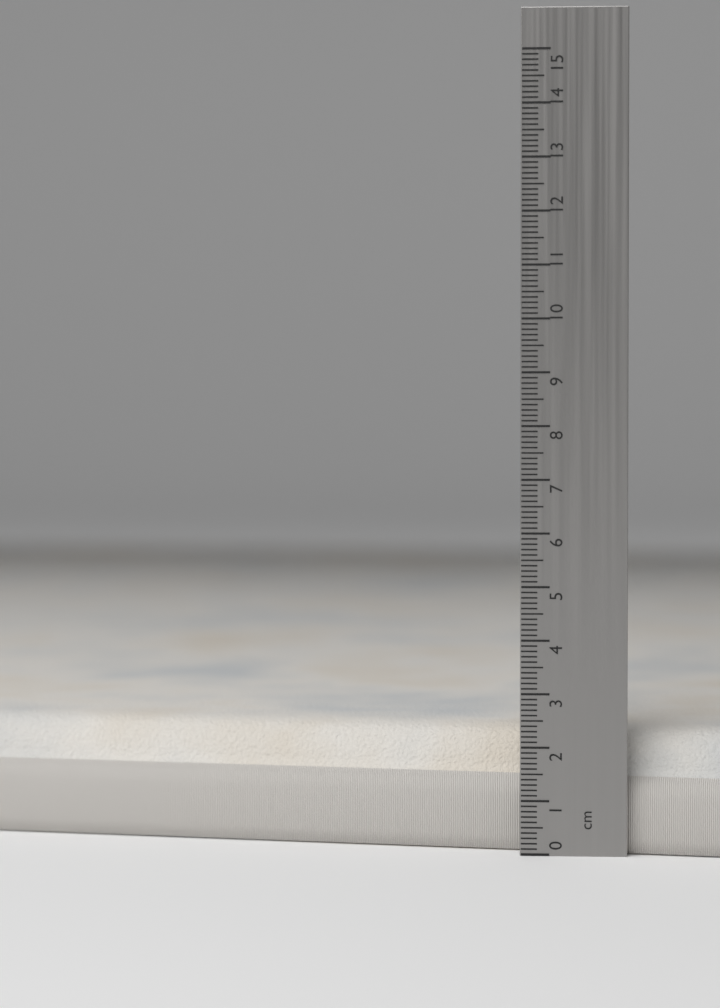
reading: 2.3 cm
